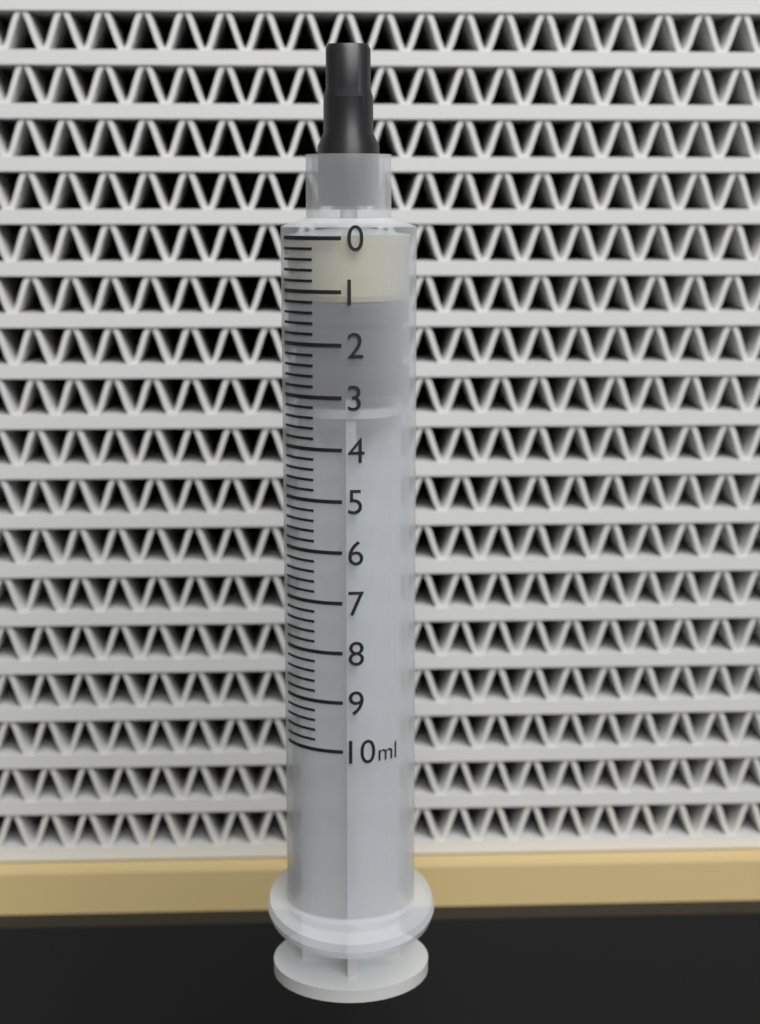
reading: 1.2 ml
